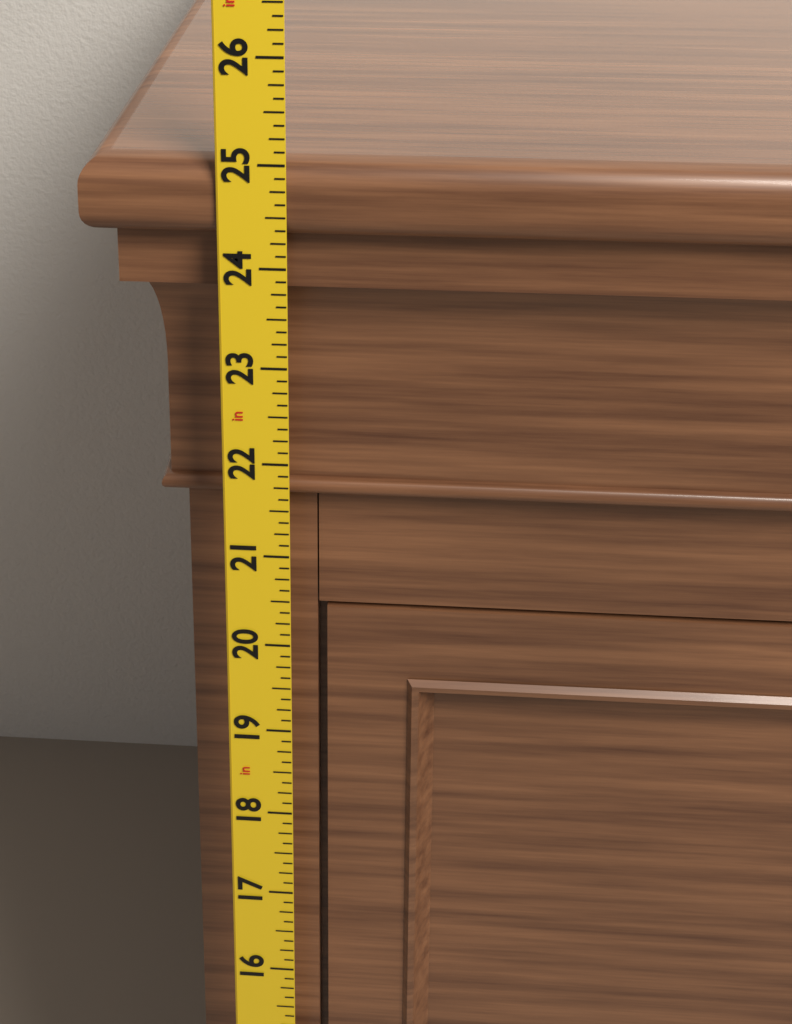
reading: 25.000 in
